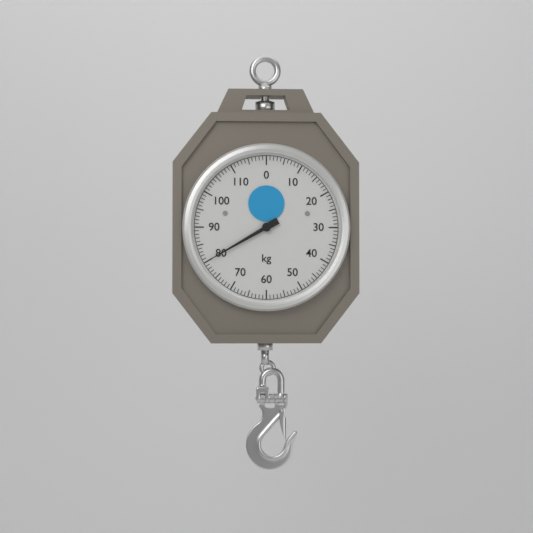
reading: 80 kg
